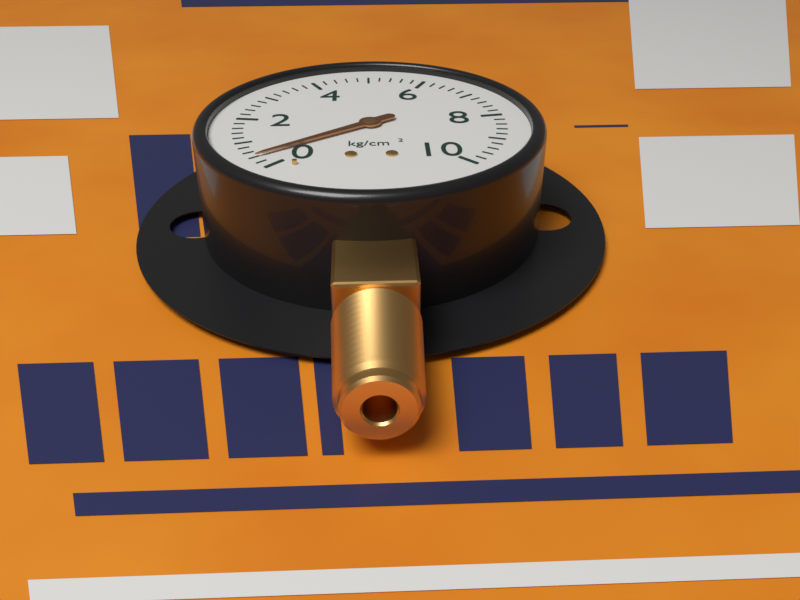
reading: 0.4 kg/cm²
